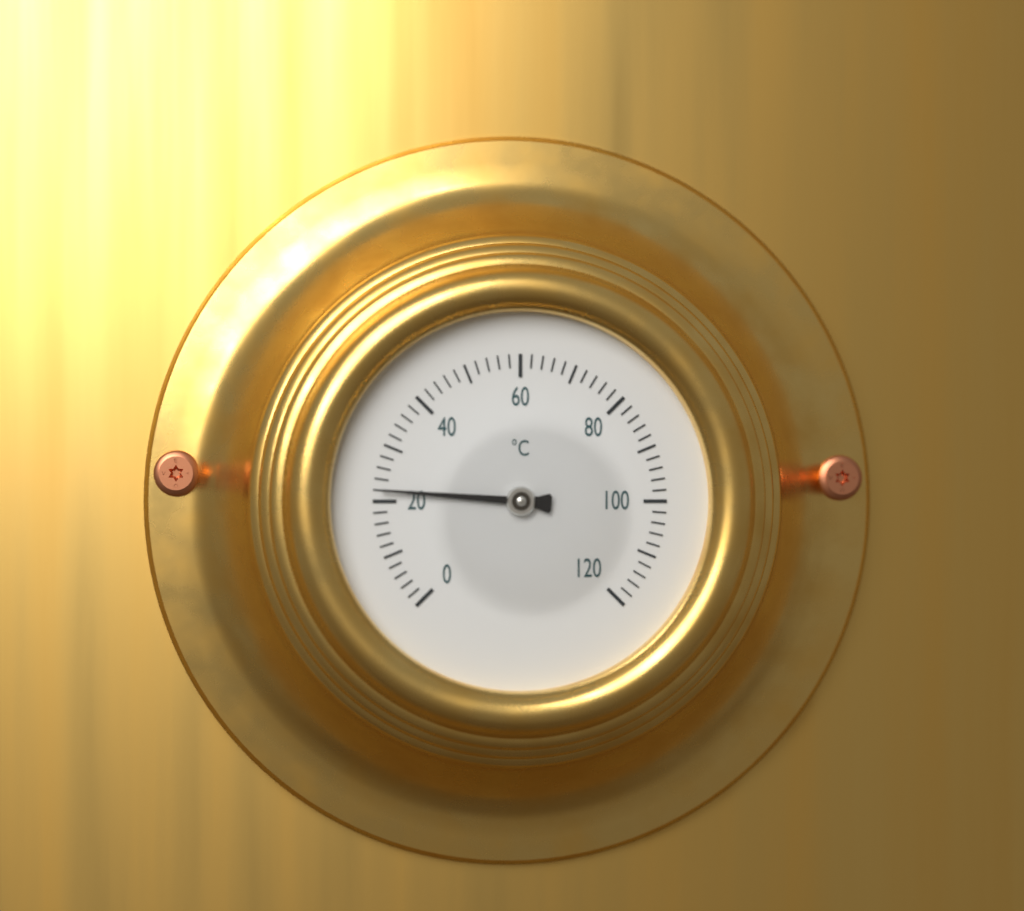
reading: 22 °C
